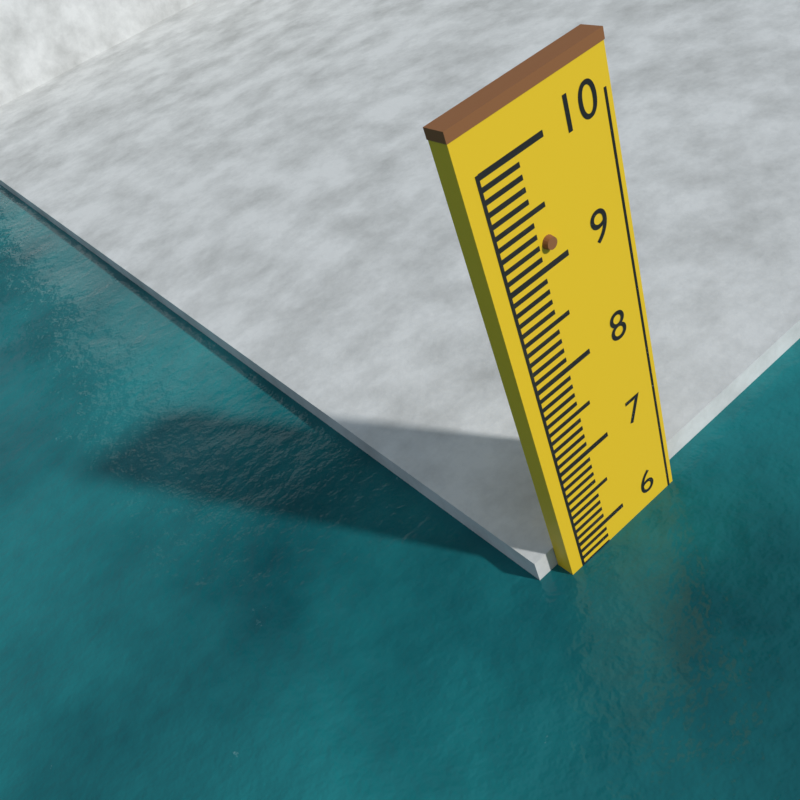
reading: 5.7 (no unit)
